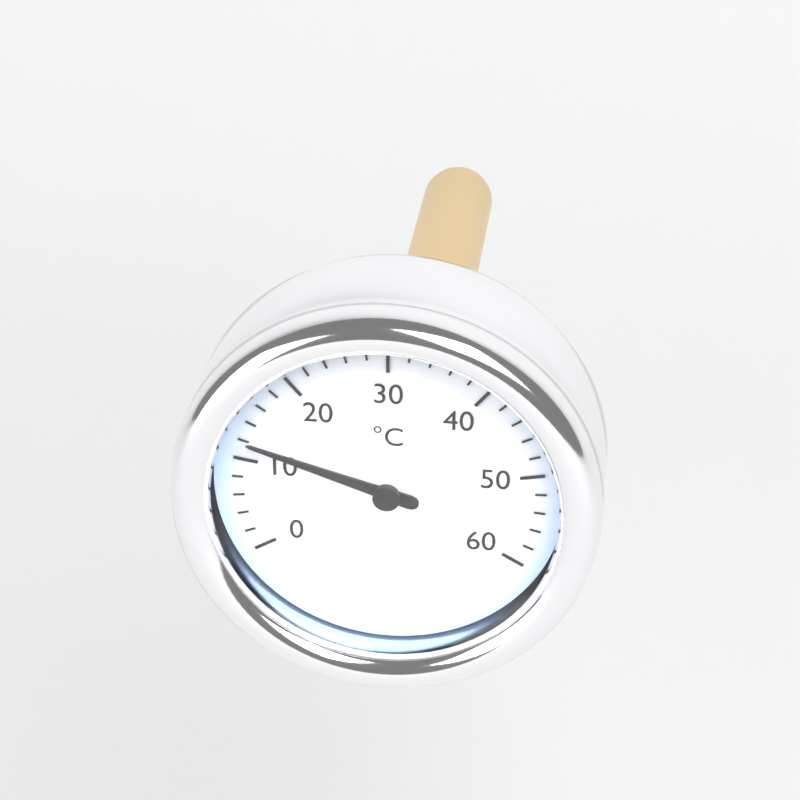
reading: 12 °C
